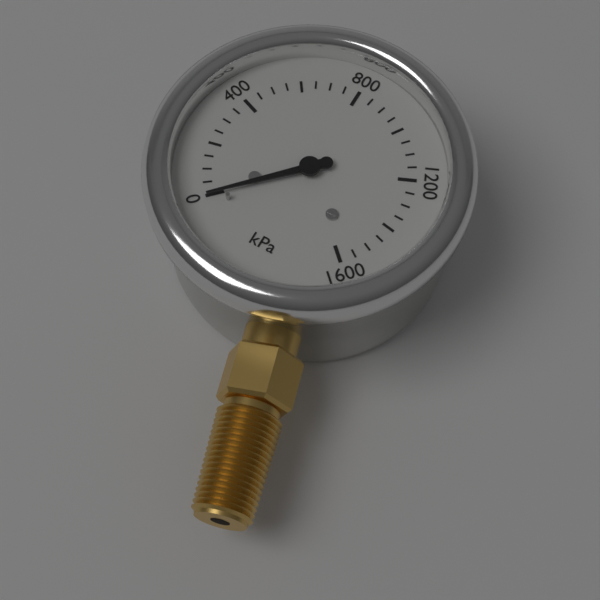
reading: 0 kPa
